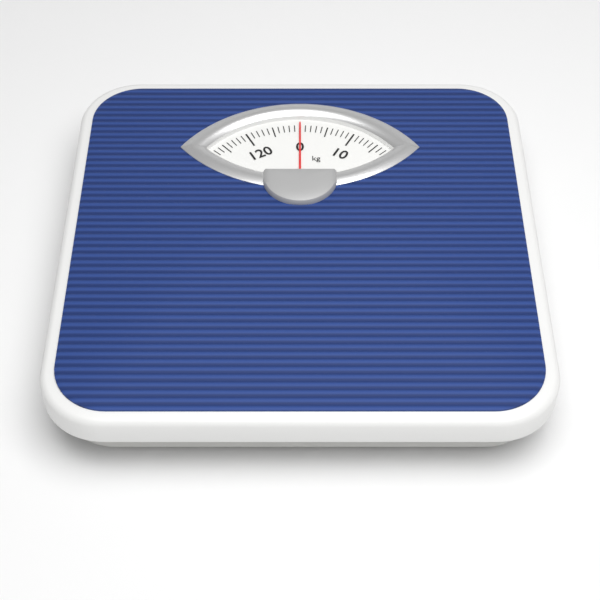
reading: 0 kg
